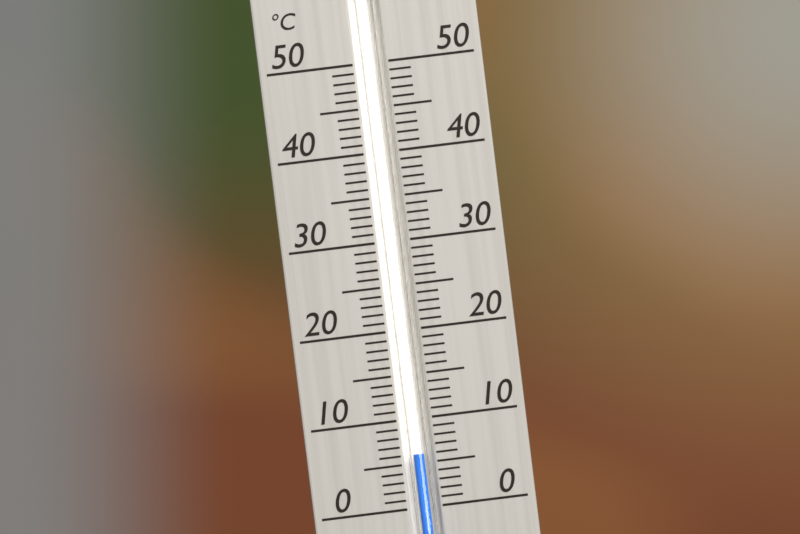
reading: 6 °C
